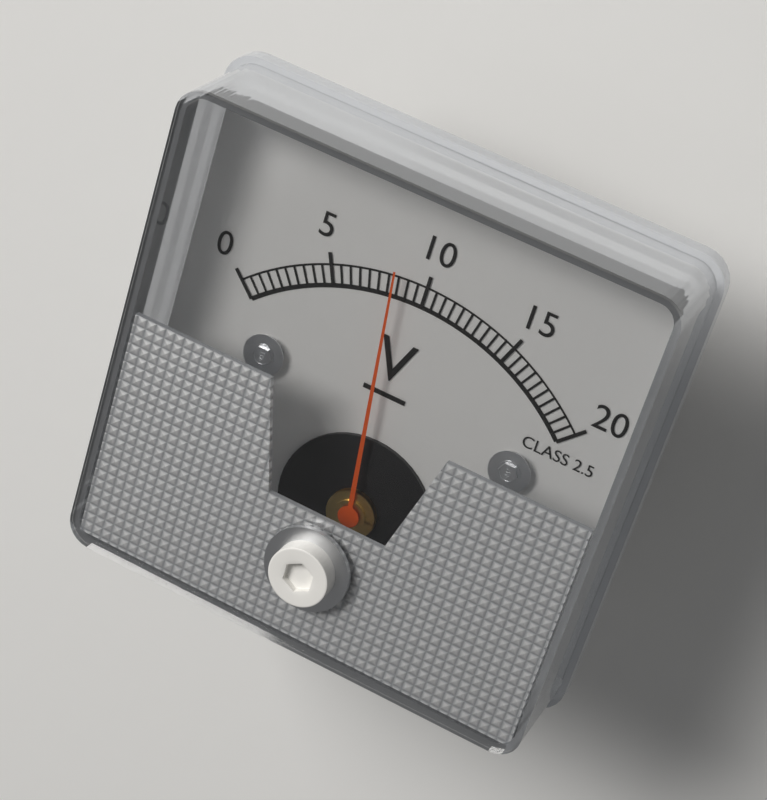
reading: 8.5 V
